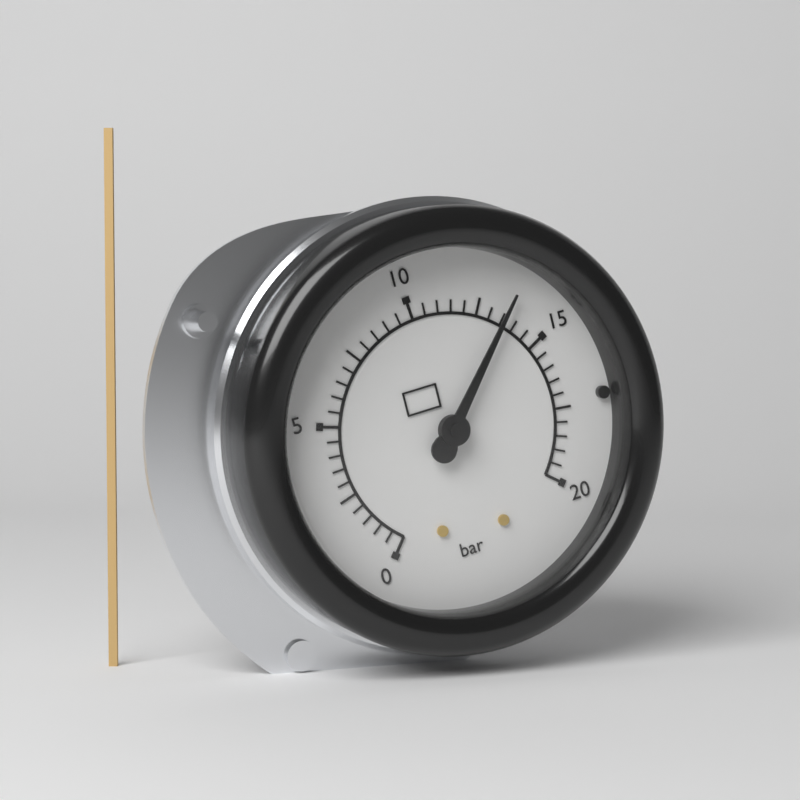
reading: 13.5 bar
